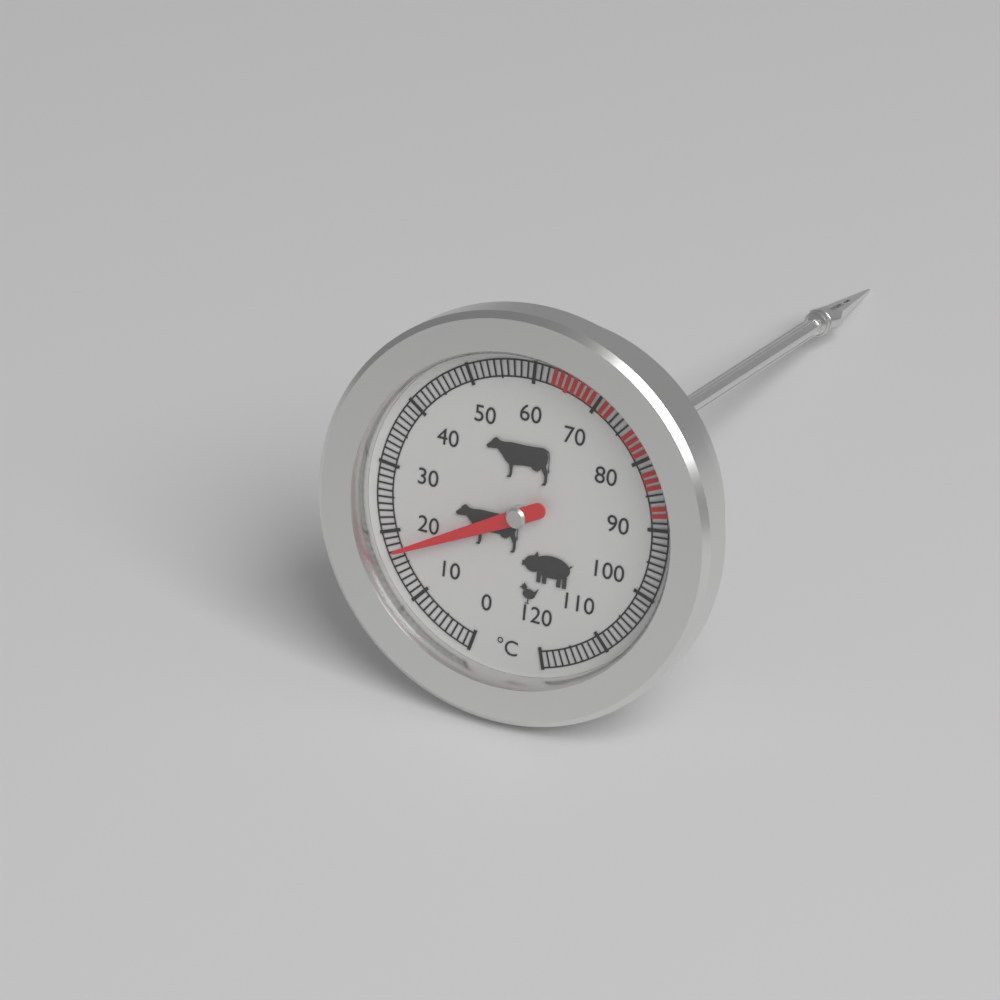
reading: 17 °C
